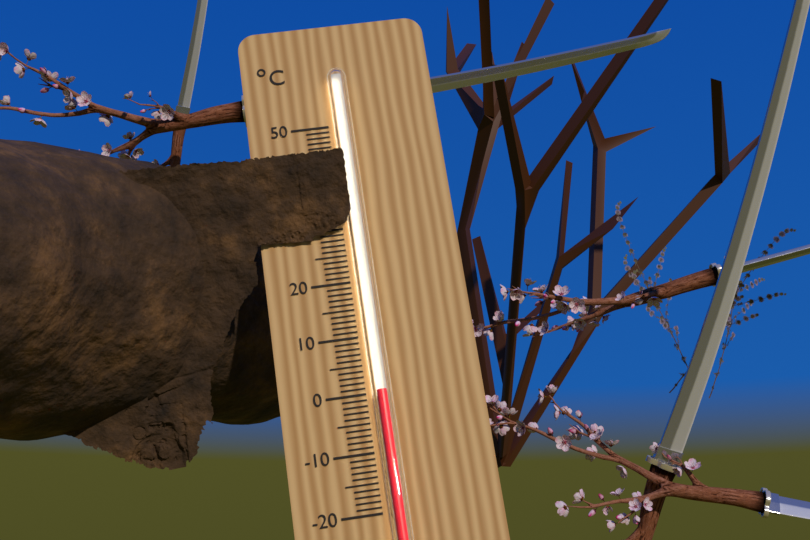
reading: 0 °C
